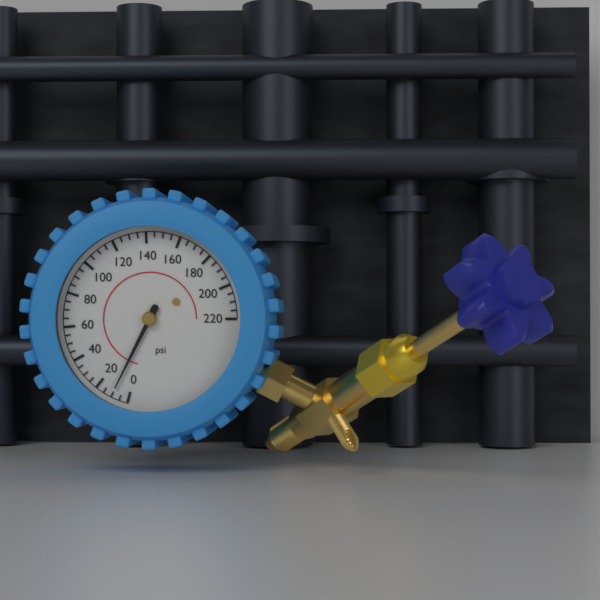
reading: 10 psi
